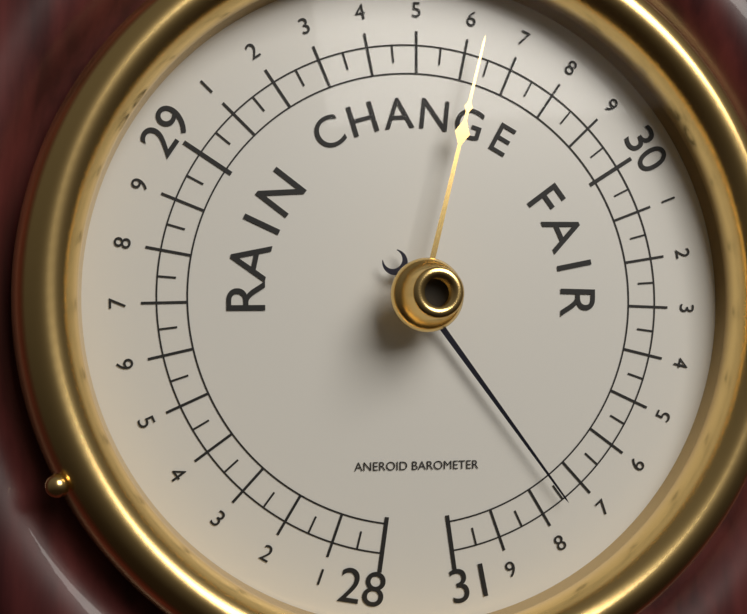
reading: 30.75 (no unit)
